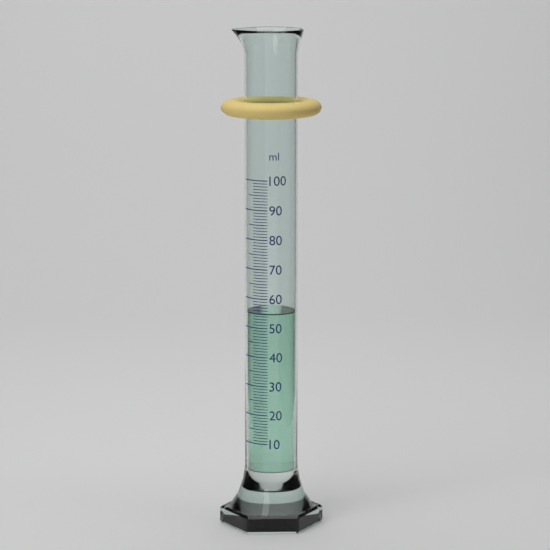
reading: 55 ml
